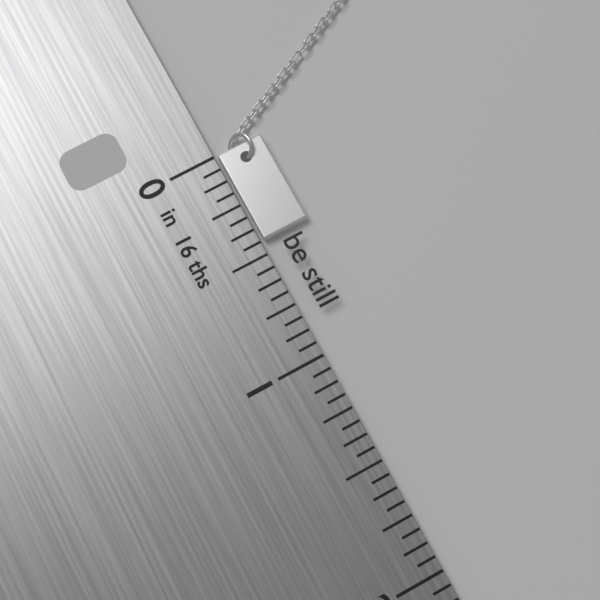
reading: 0.4375 in
